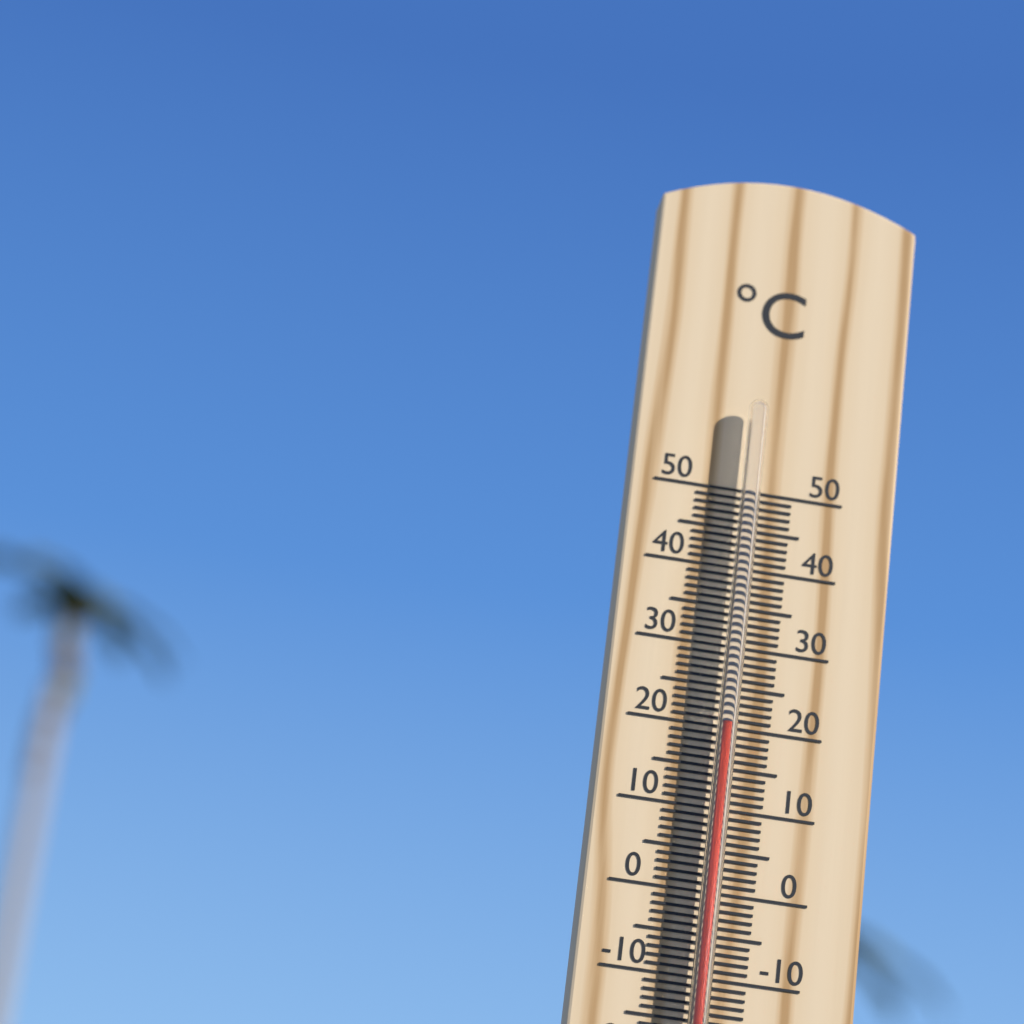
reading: 20 °C
